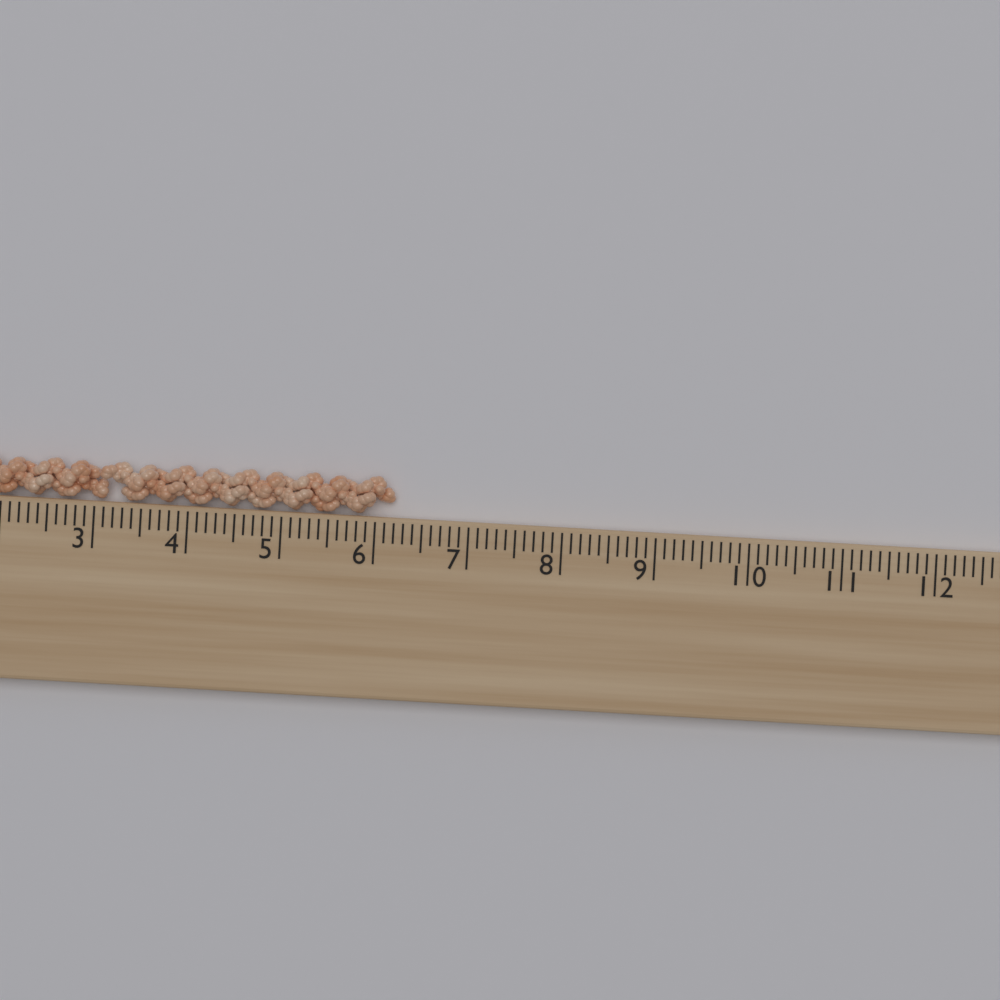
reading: 6.2 cm
